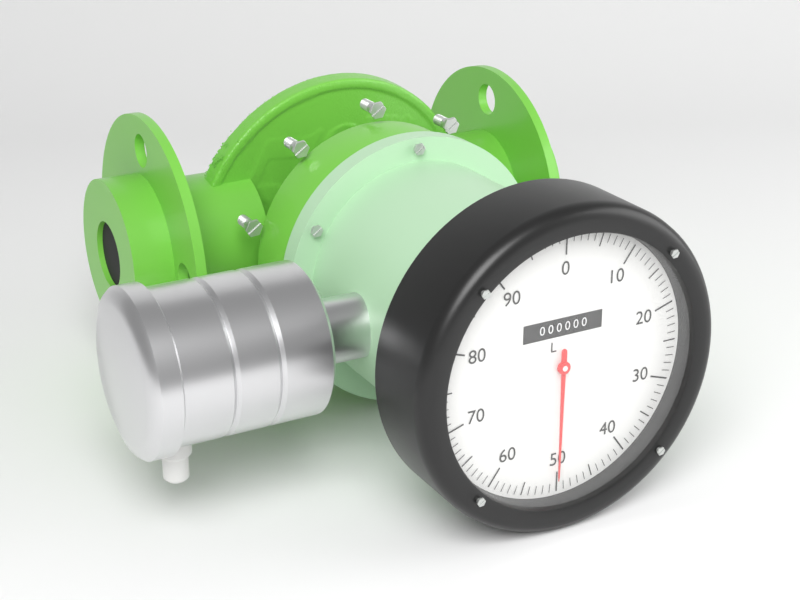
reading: 50 L
